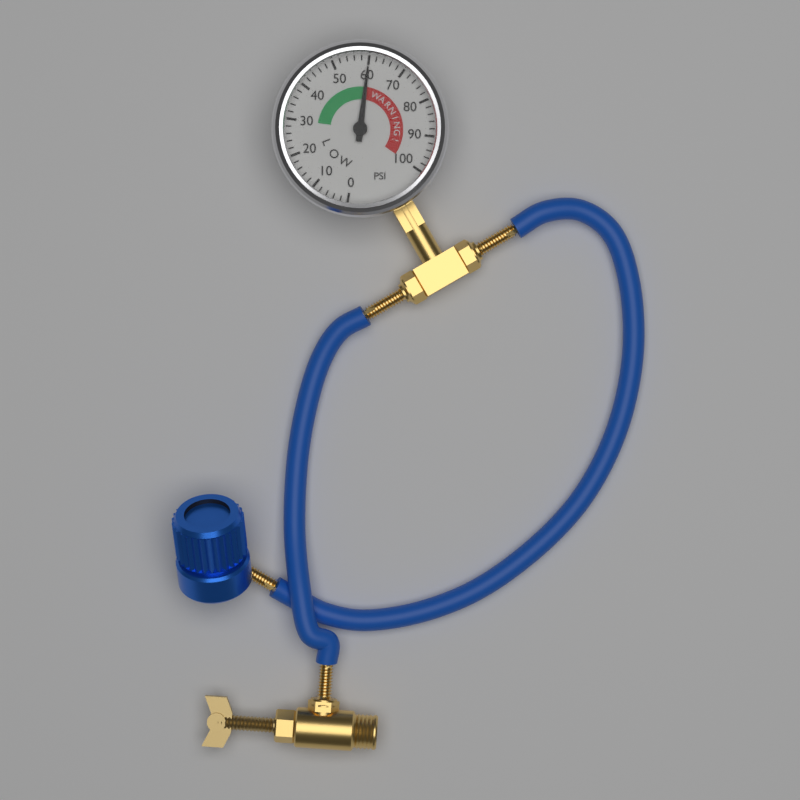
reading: 60 psi
